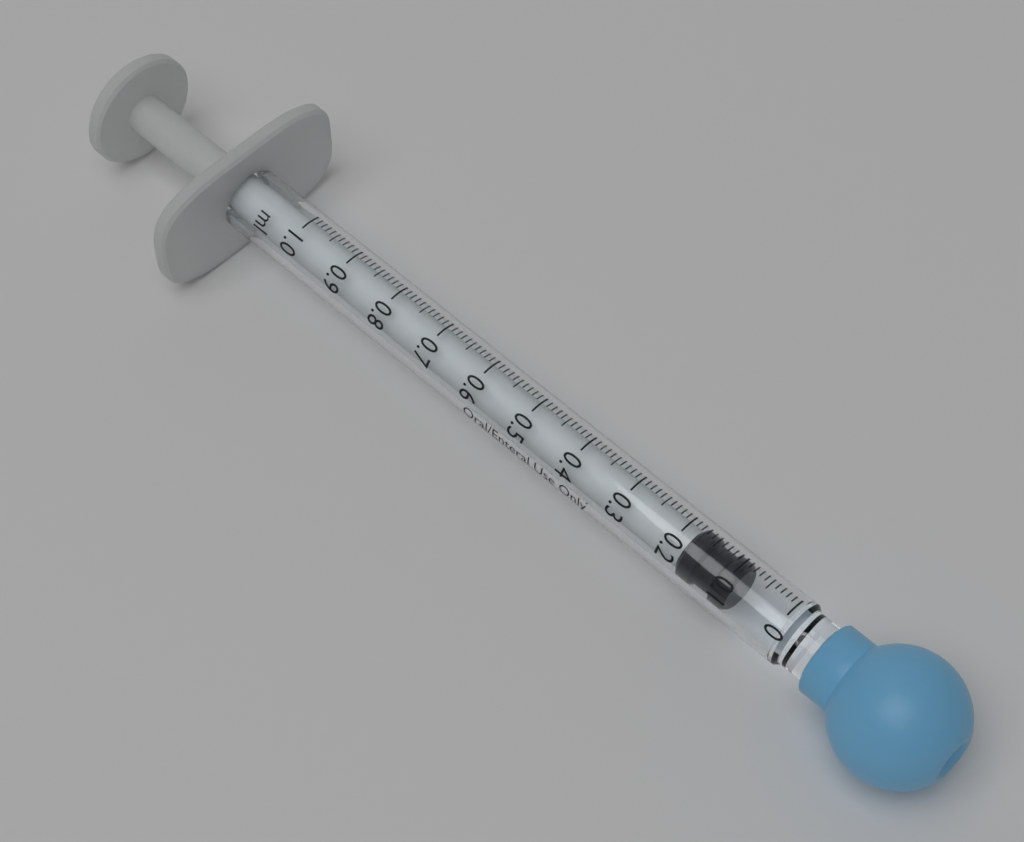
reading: 0.09 ml
